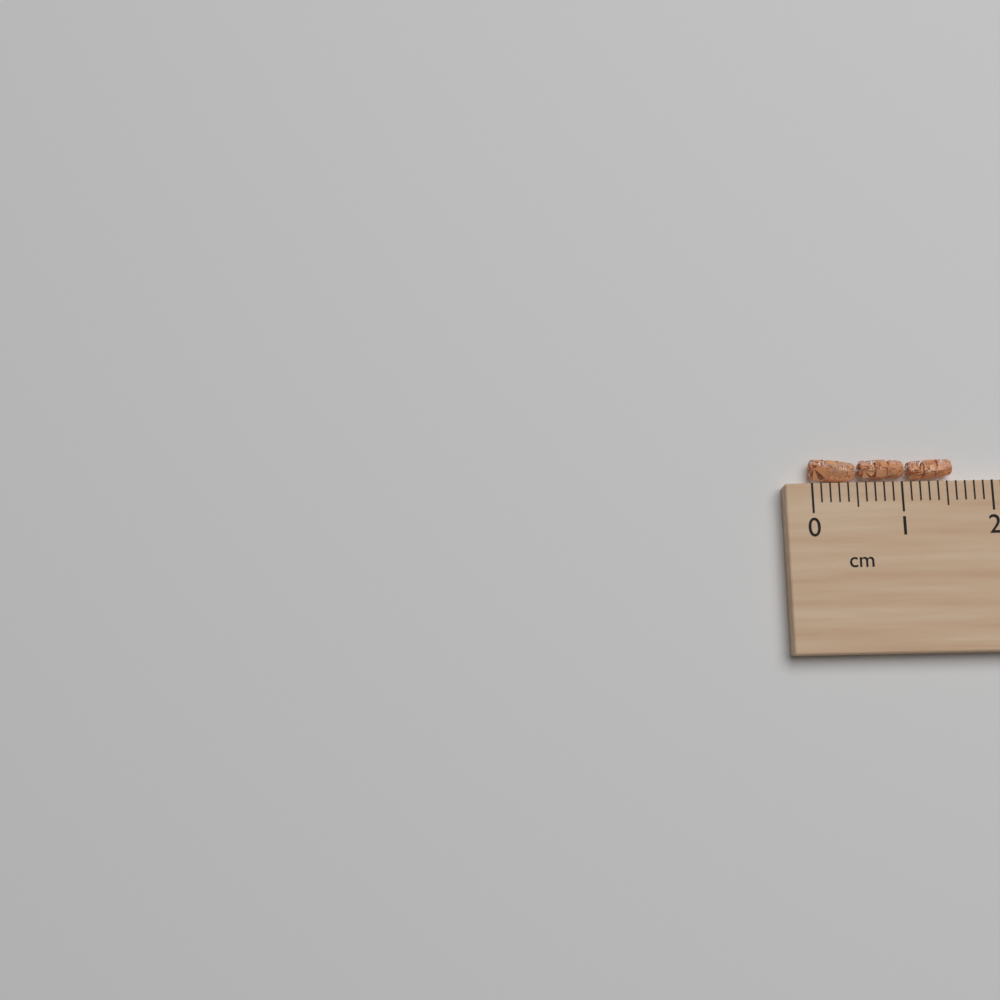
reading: 1.6 cm
